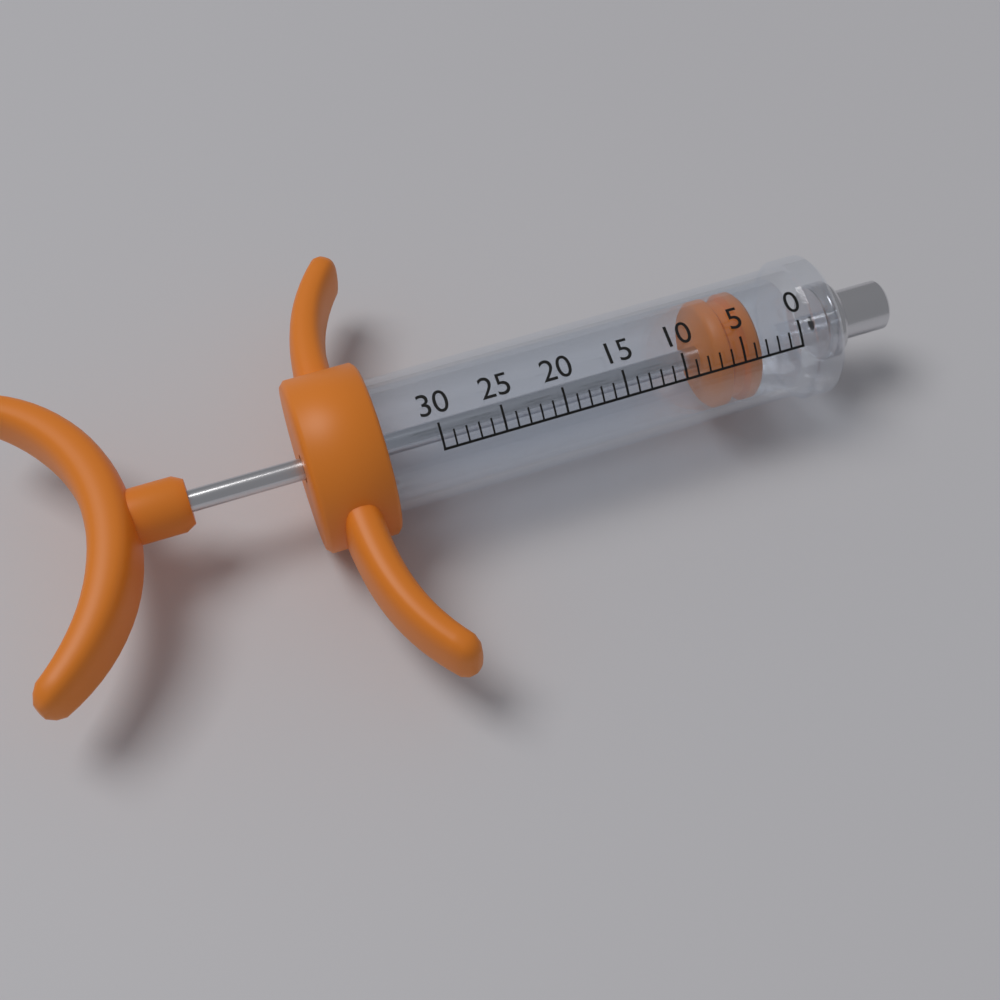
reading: 3 (no unit)
